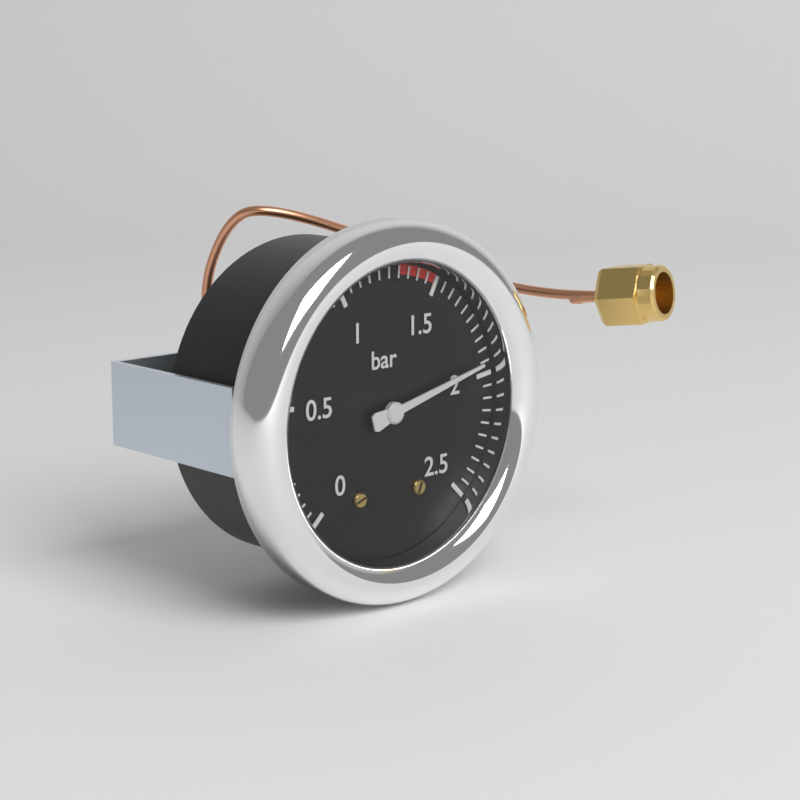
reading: 1.95 bar
